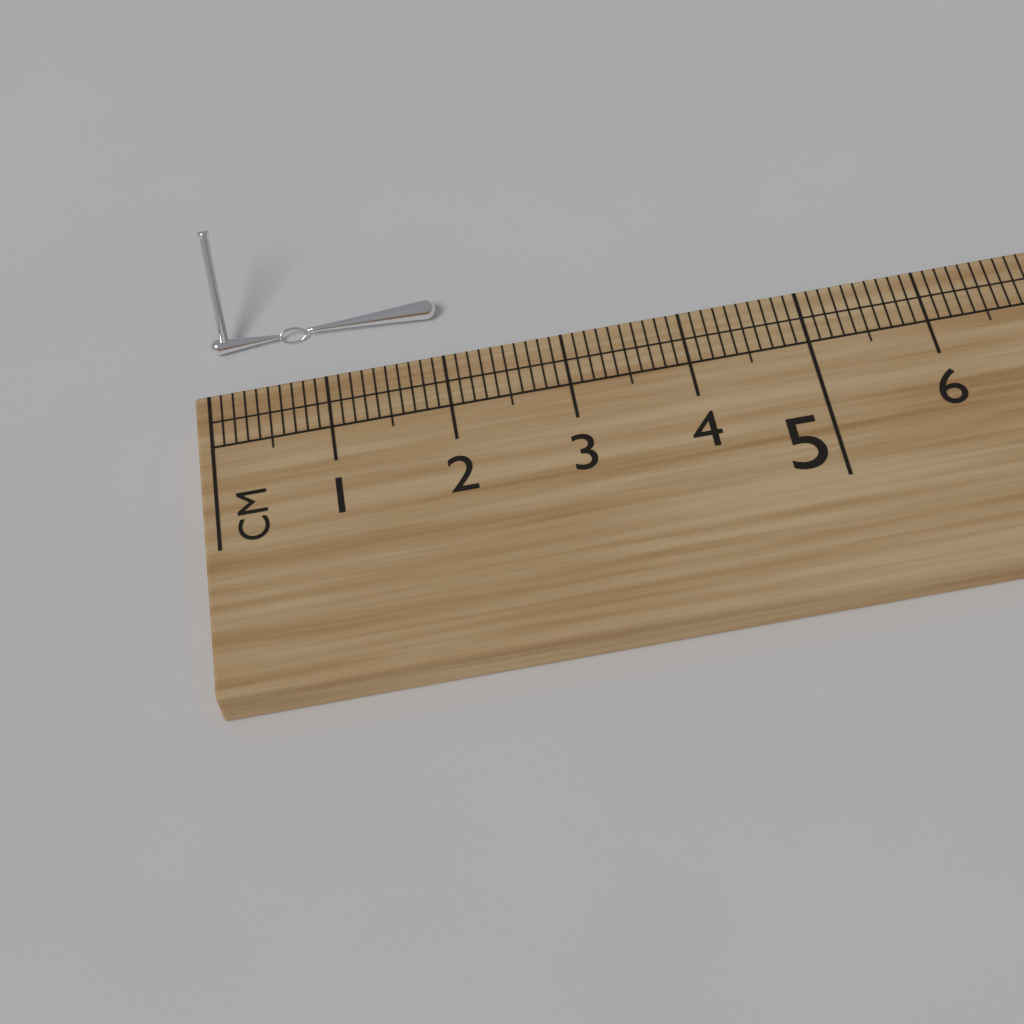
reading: 2.0 cm
